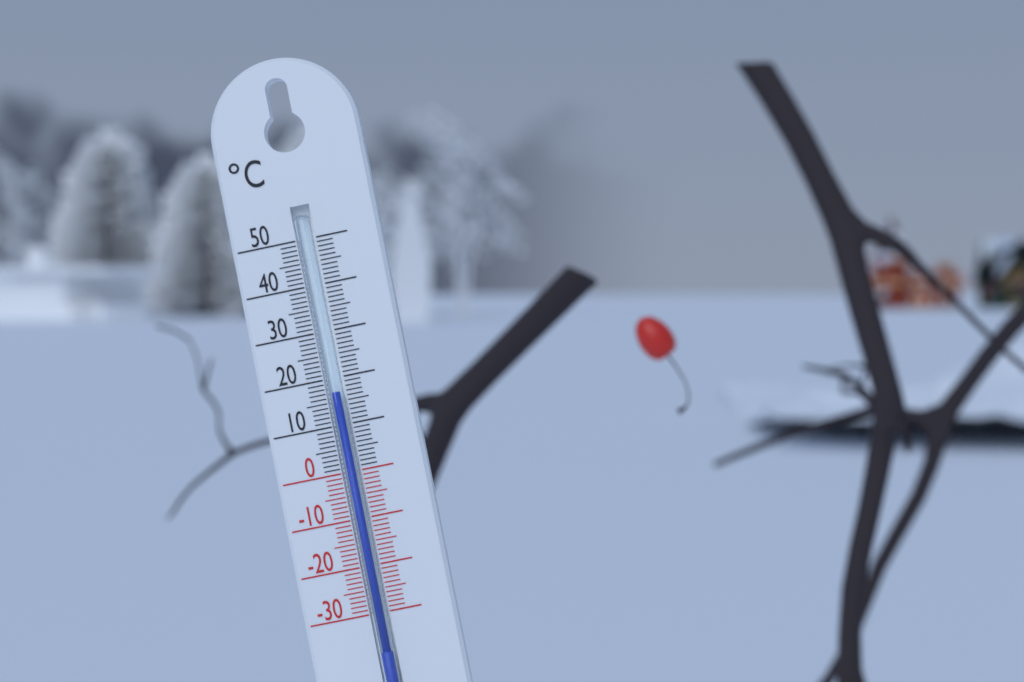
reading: 17 °C
